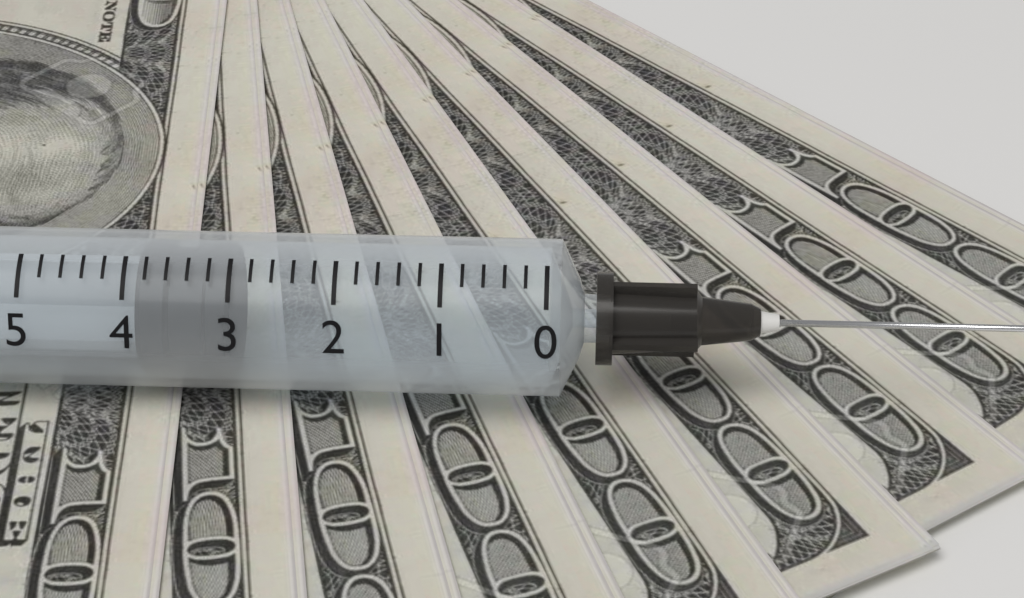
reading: 3.0 ml
